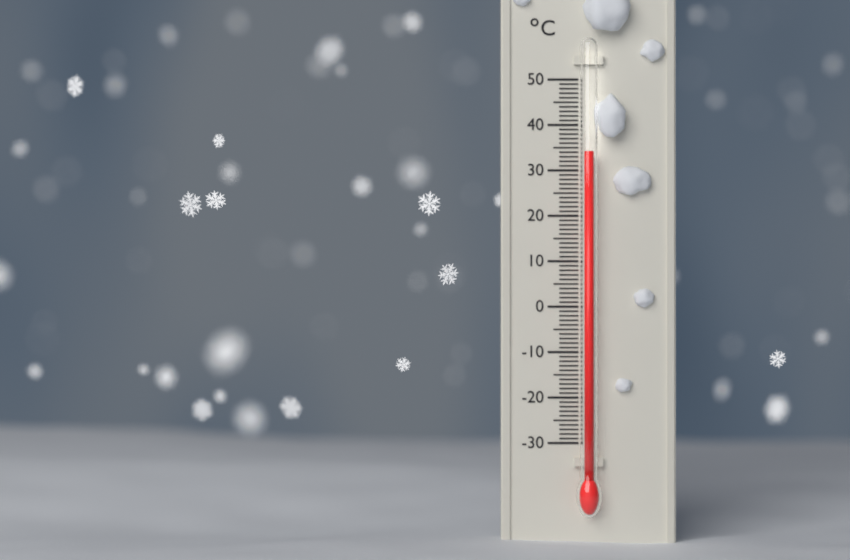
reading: 34 °C
